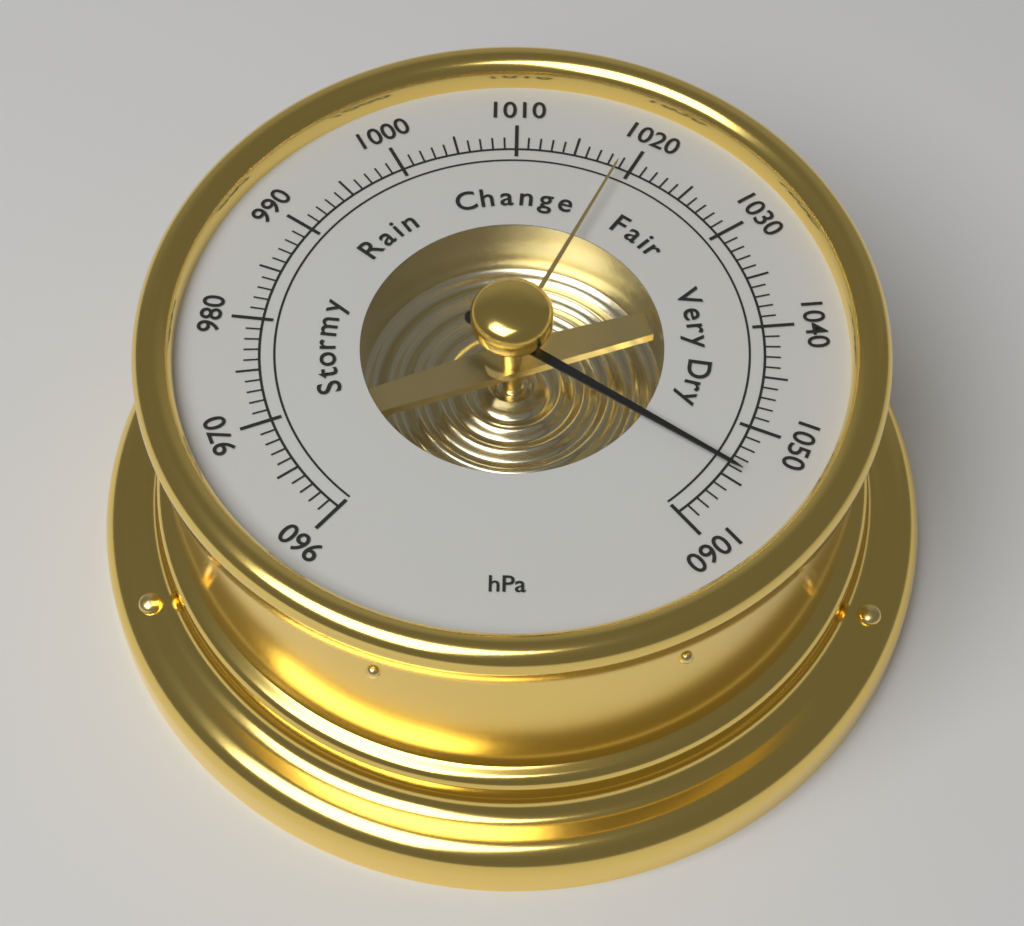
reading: 1054 hPa
